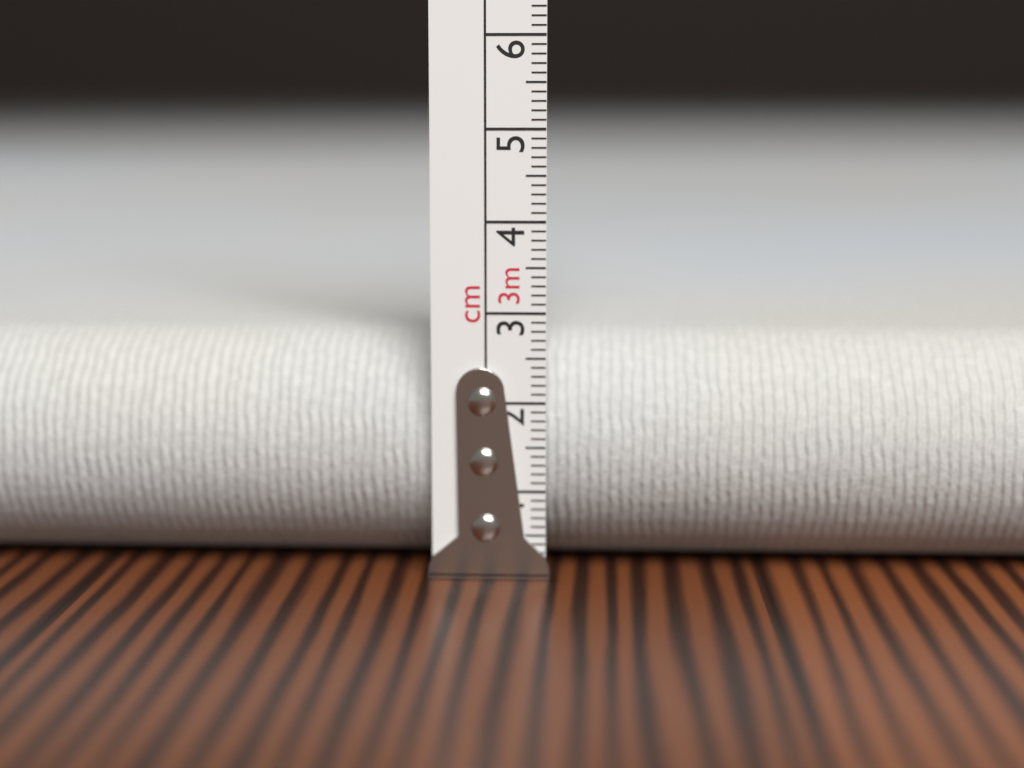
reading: 2.7 cm
